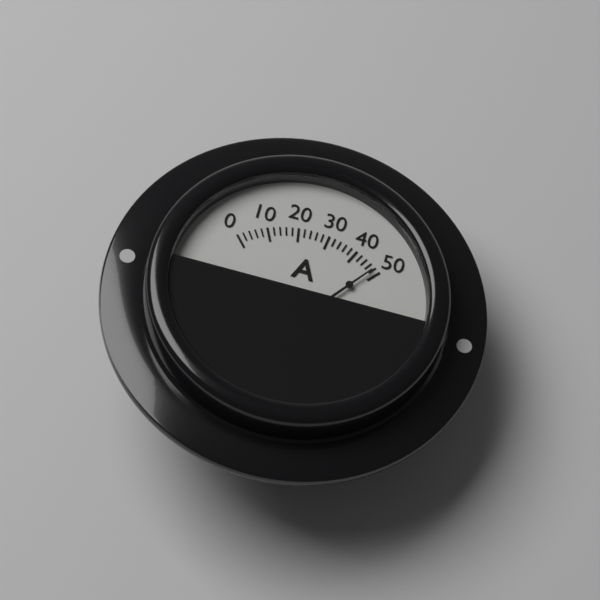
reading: 48 A
